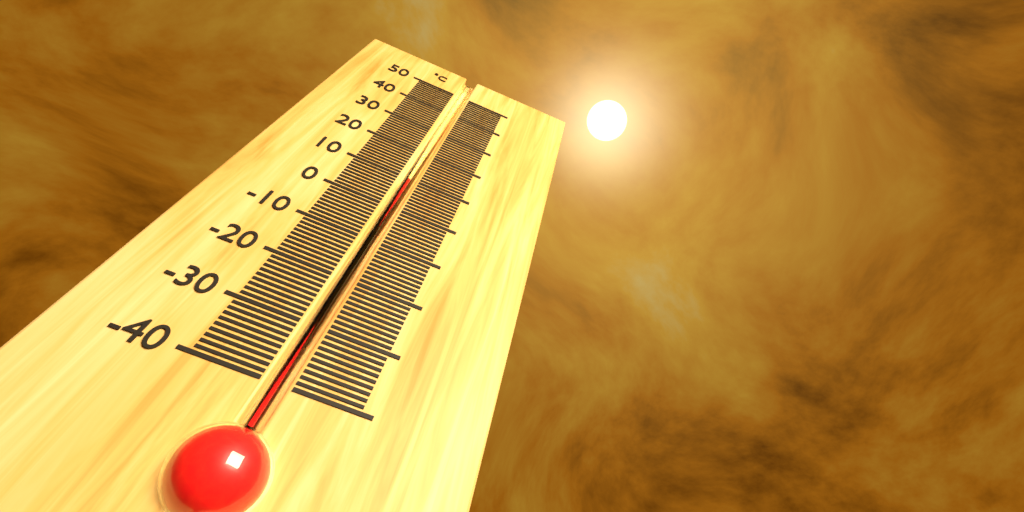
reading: 10 °C
